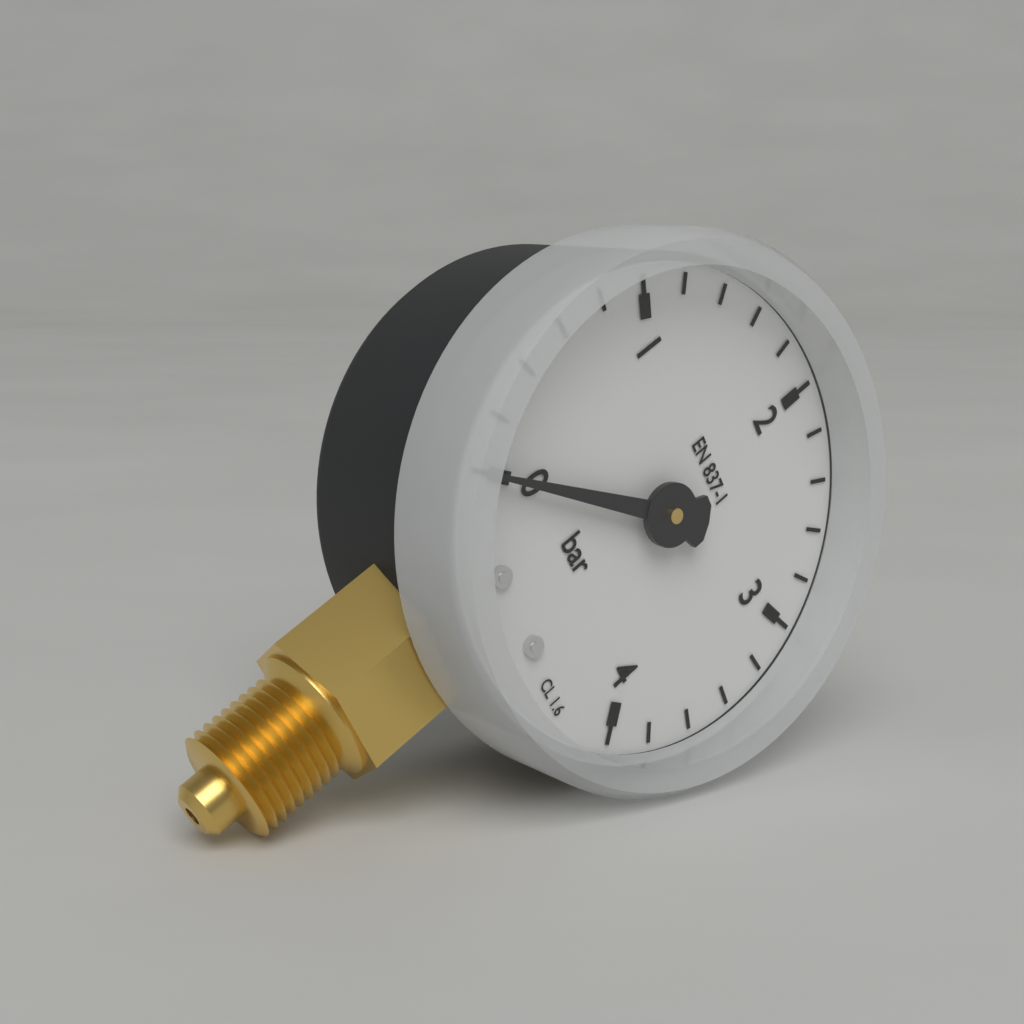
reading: 0.0 bar
